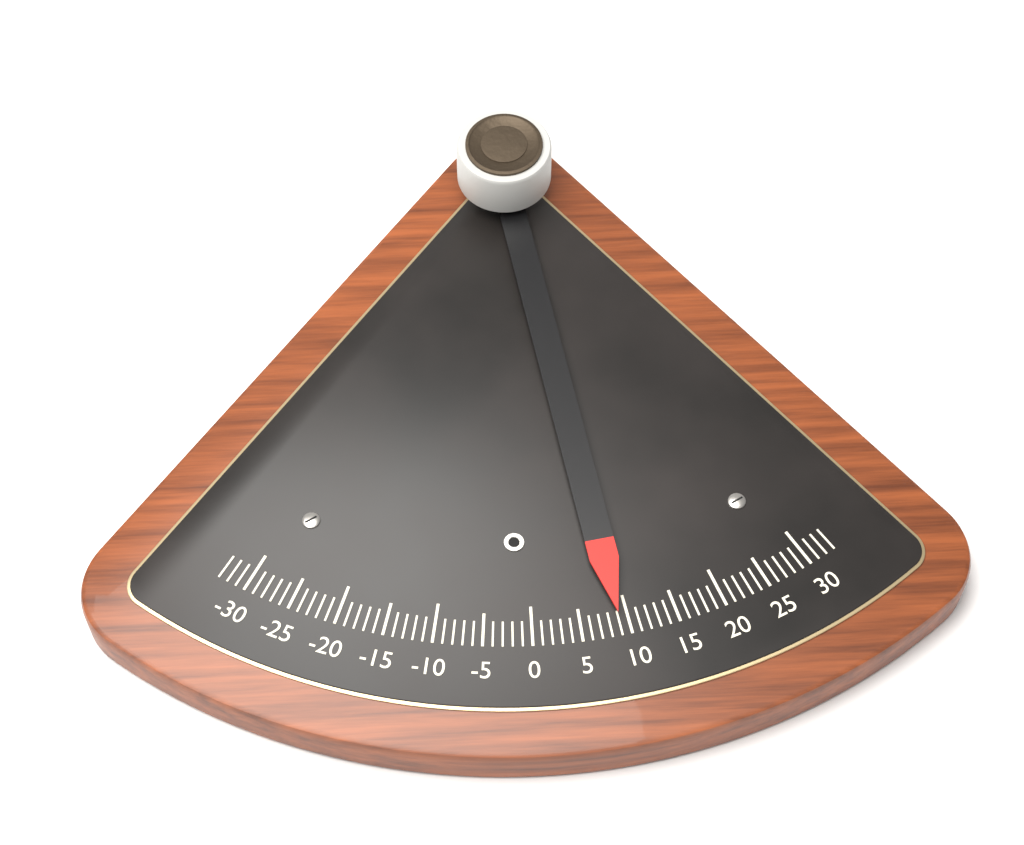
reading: 9 (no unit)
